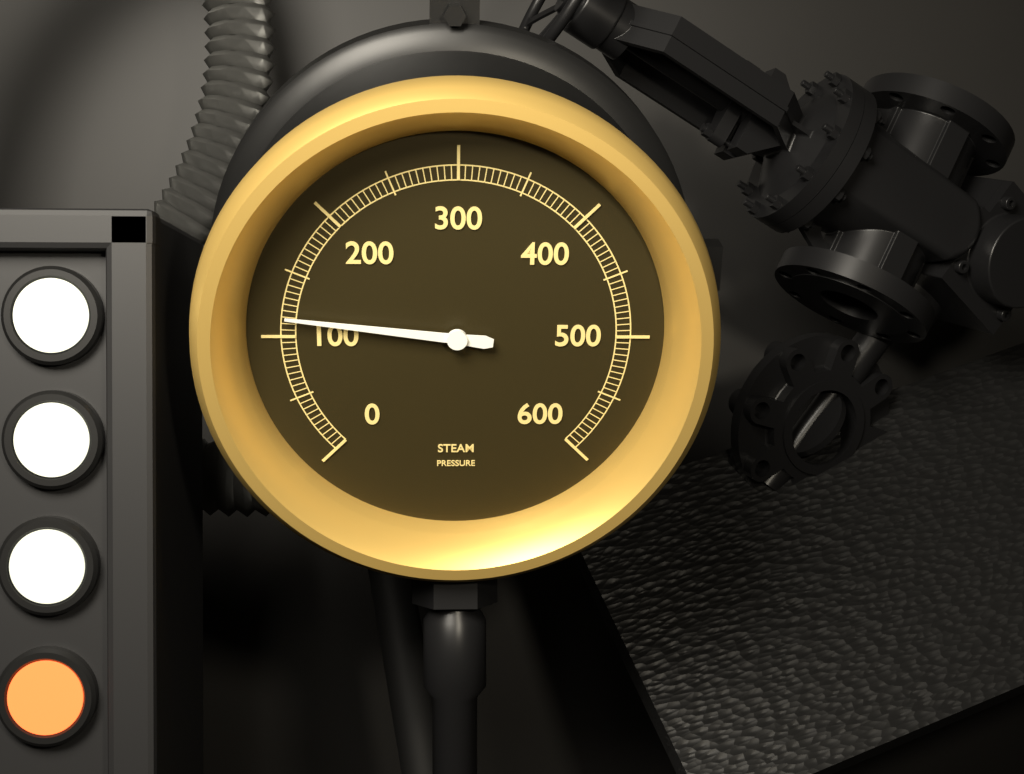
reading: 115 (no unit)
